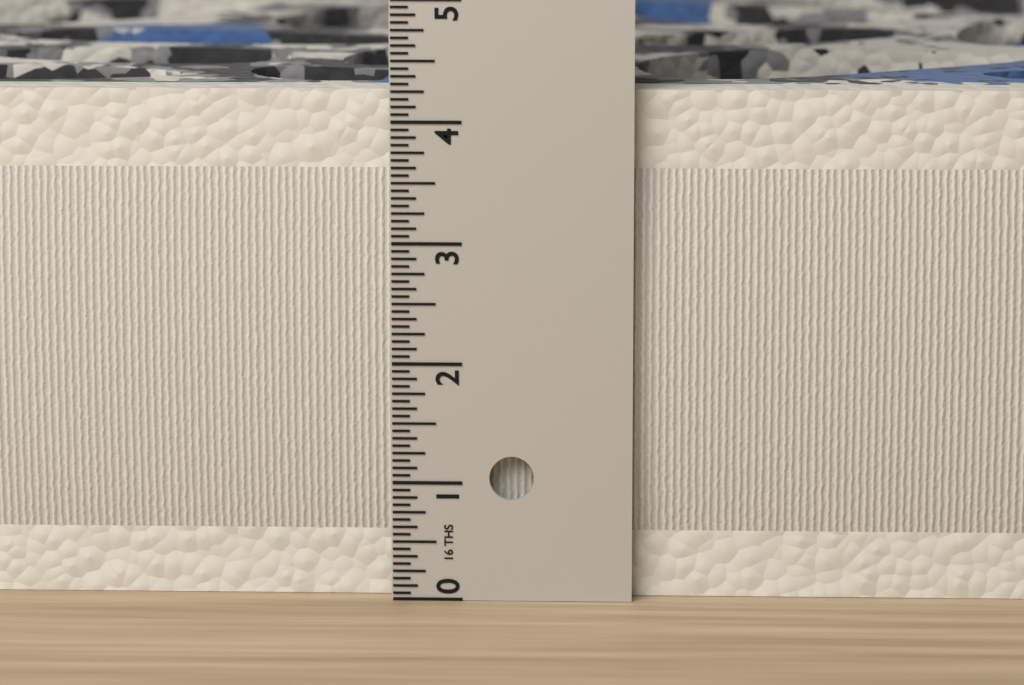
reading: 4.2500 in
